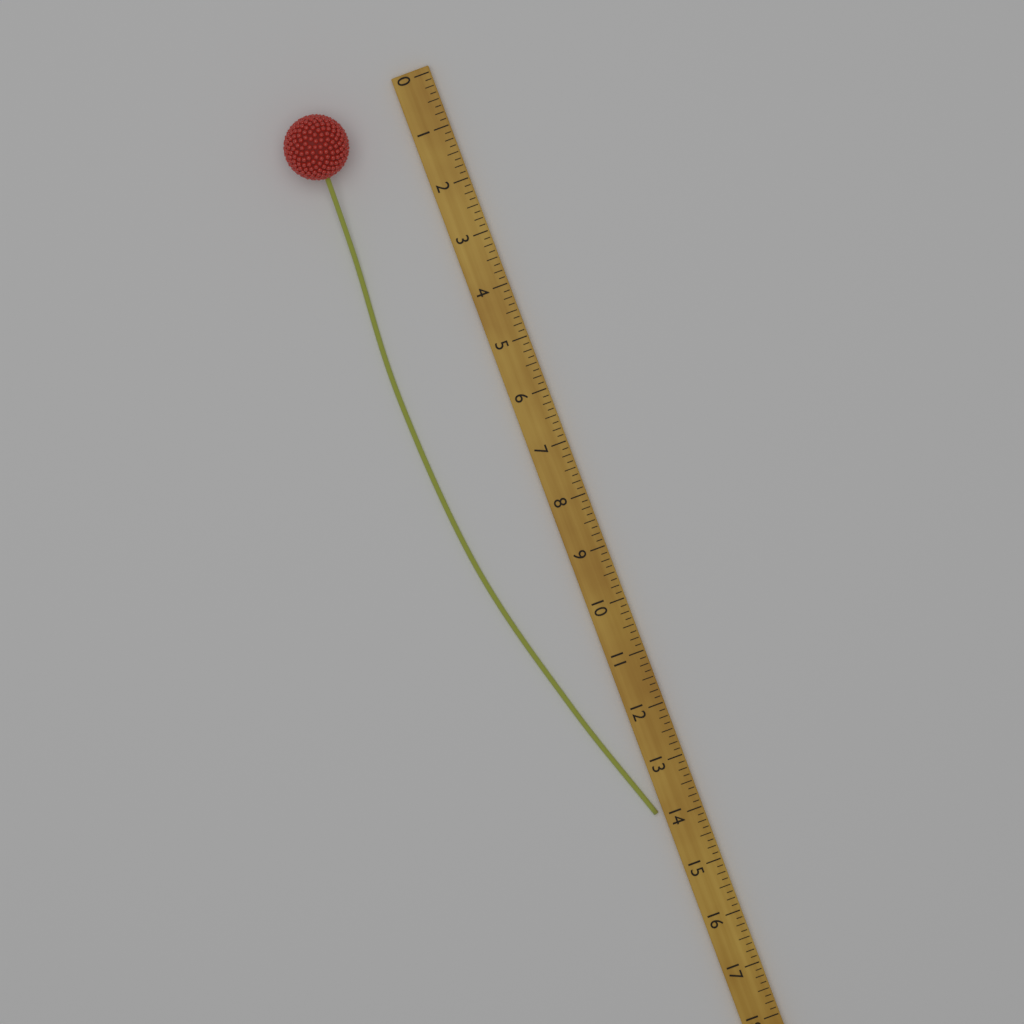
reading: 13.875 (no unit)
